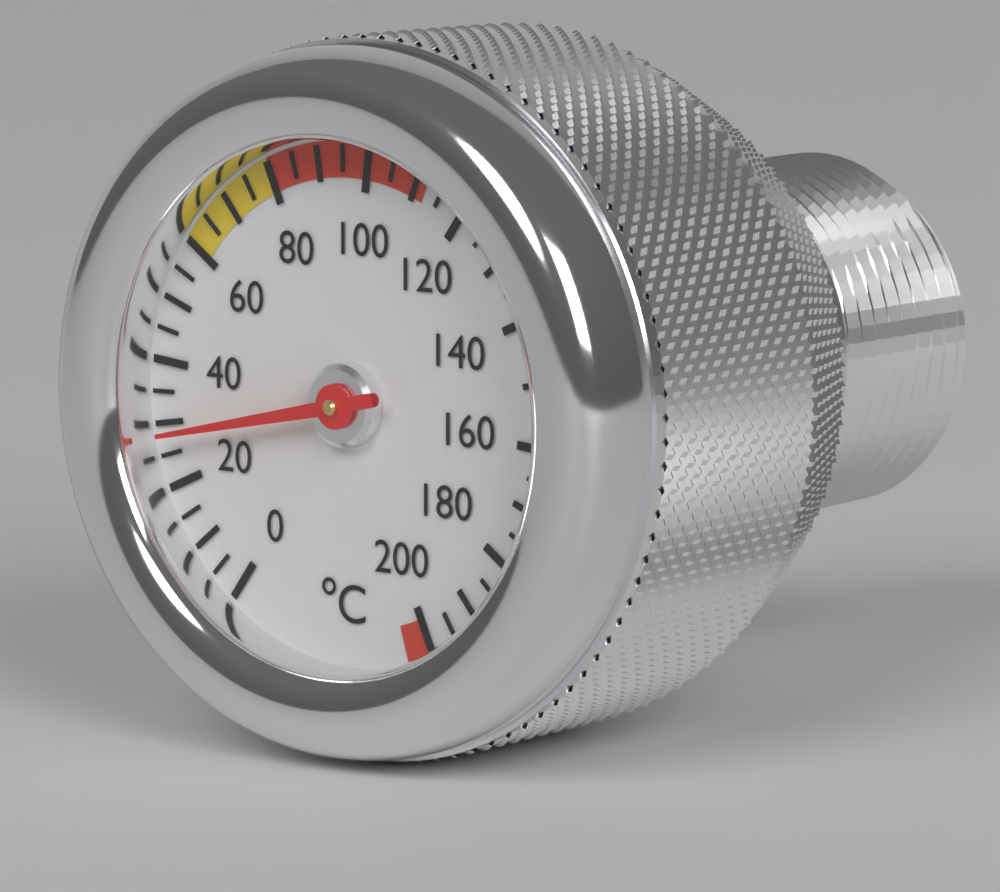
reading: 28 °C
